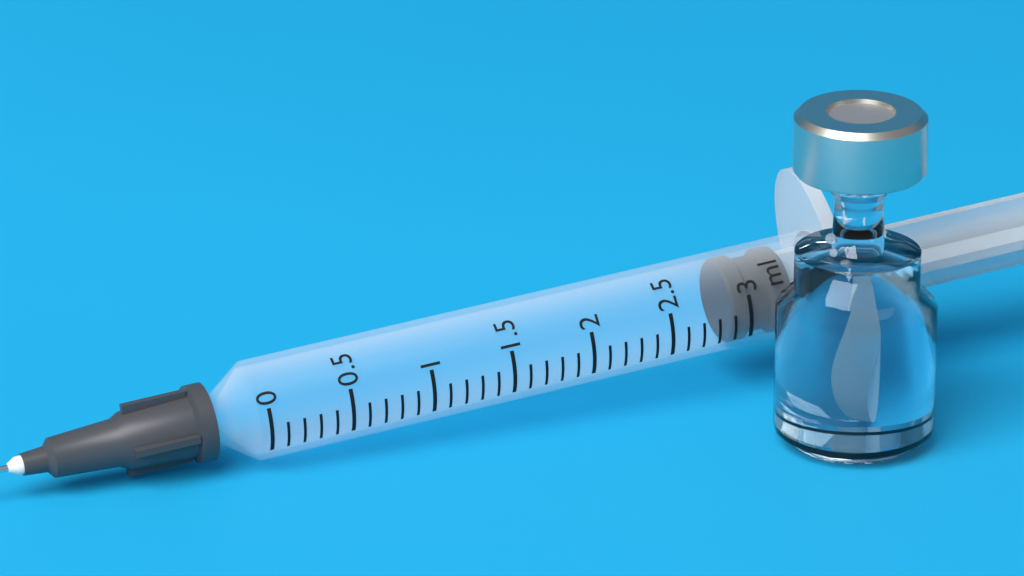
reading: 2.9 ml
